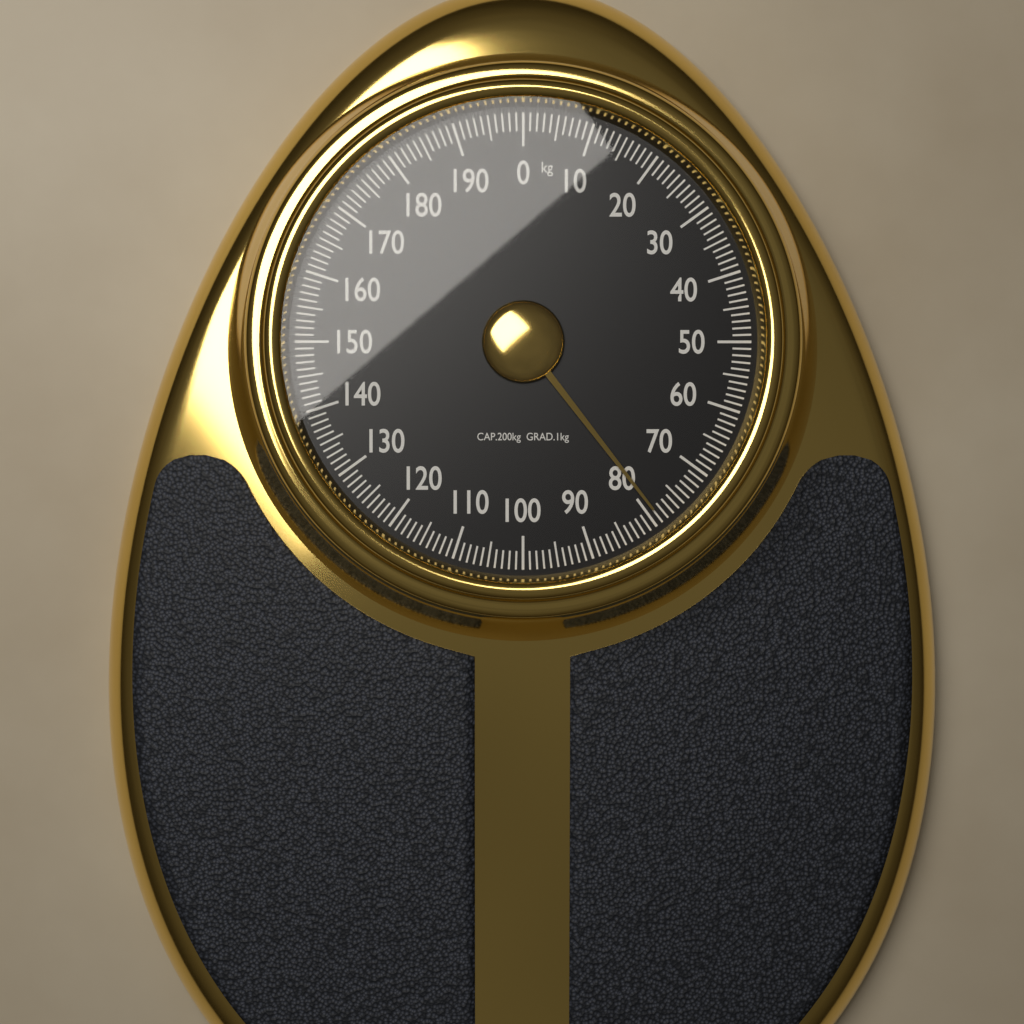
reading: 79 kg
